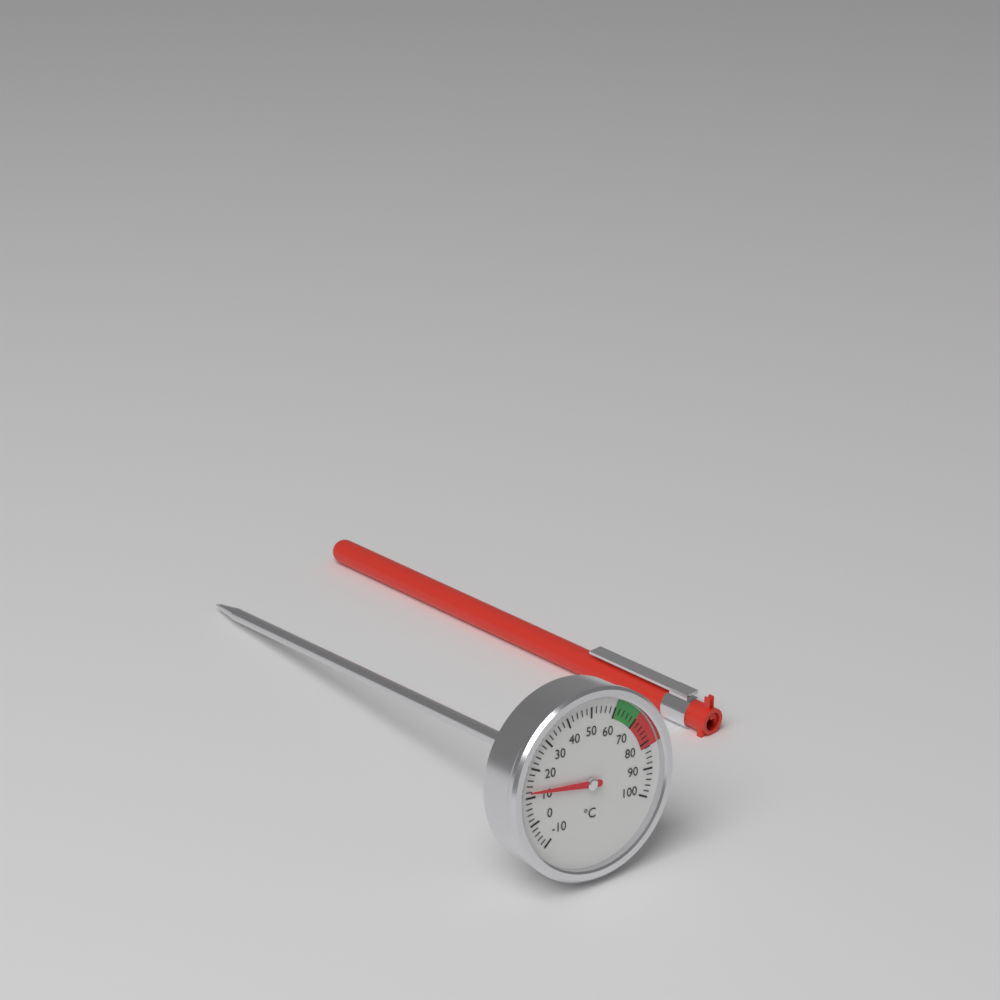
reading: 12 °C
